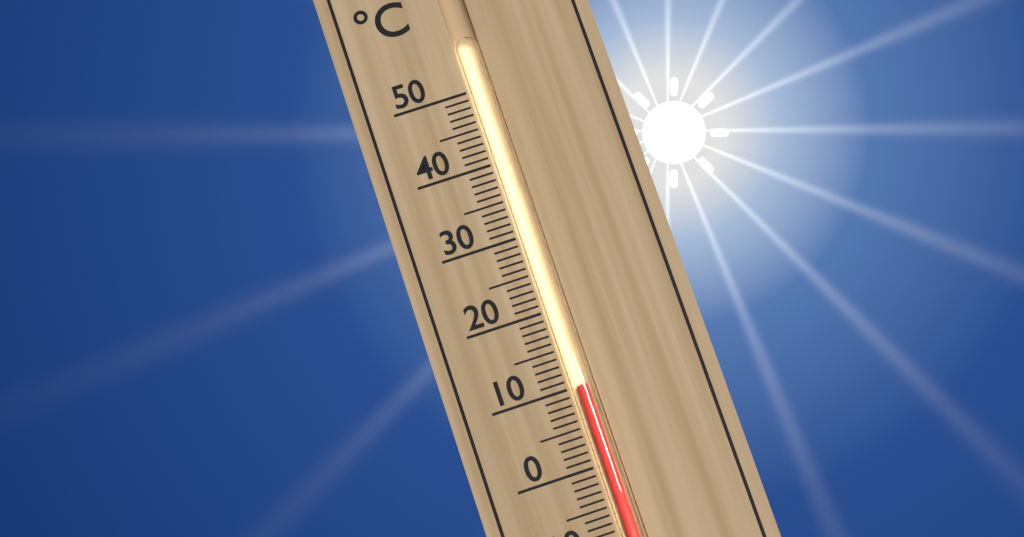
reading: 10 °C
